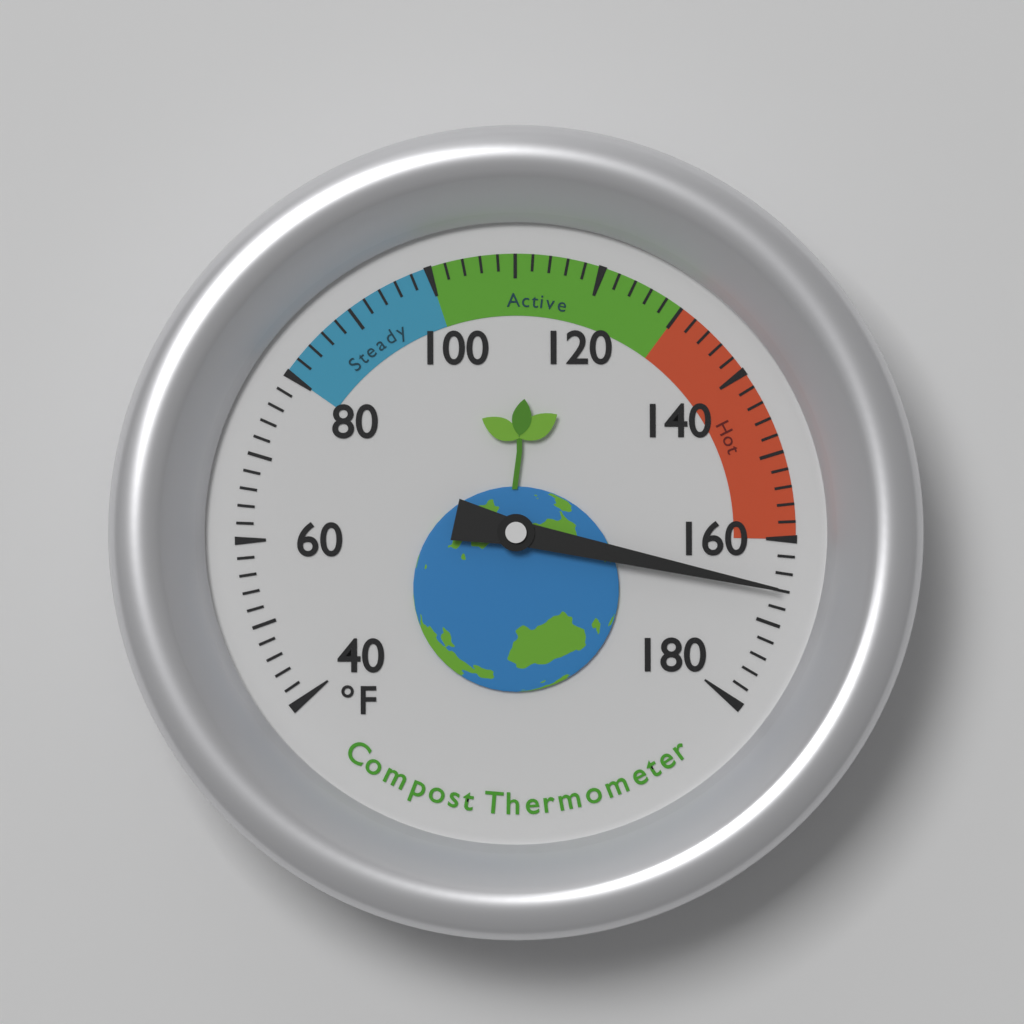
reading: 166 °F
